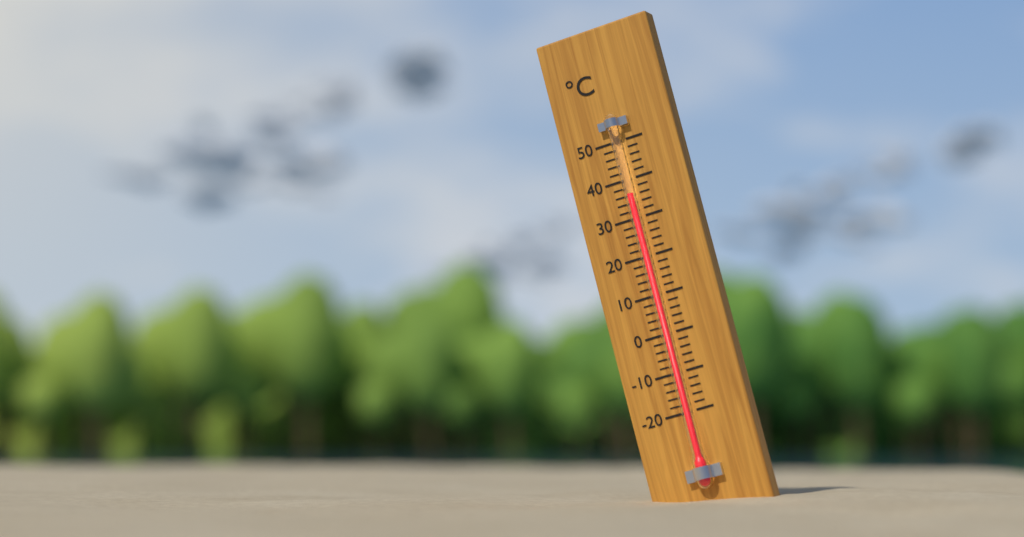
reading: 36 °C
